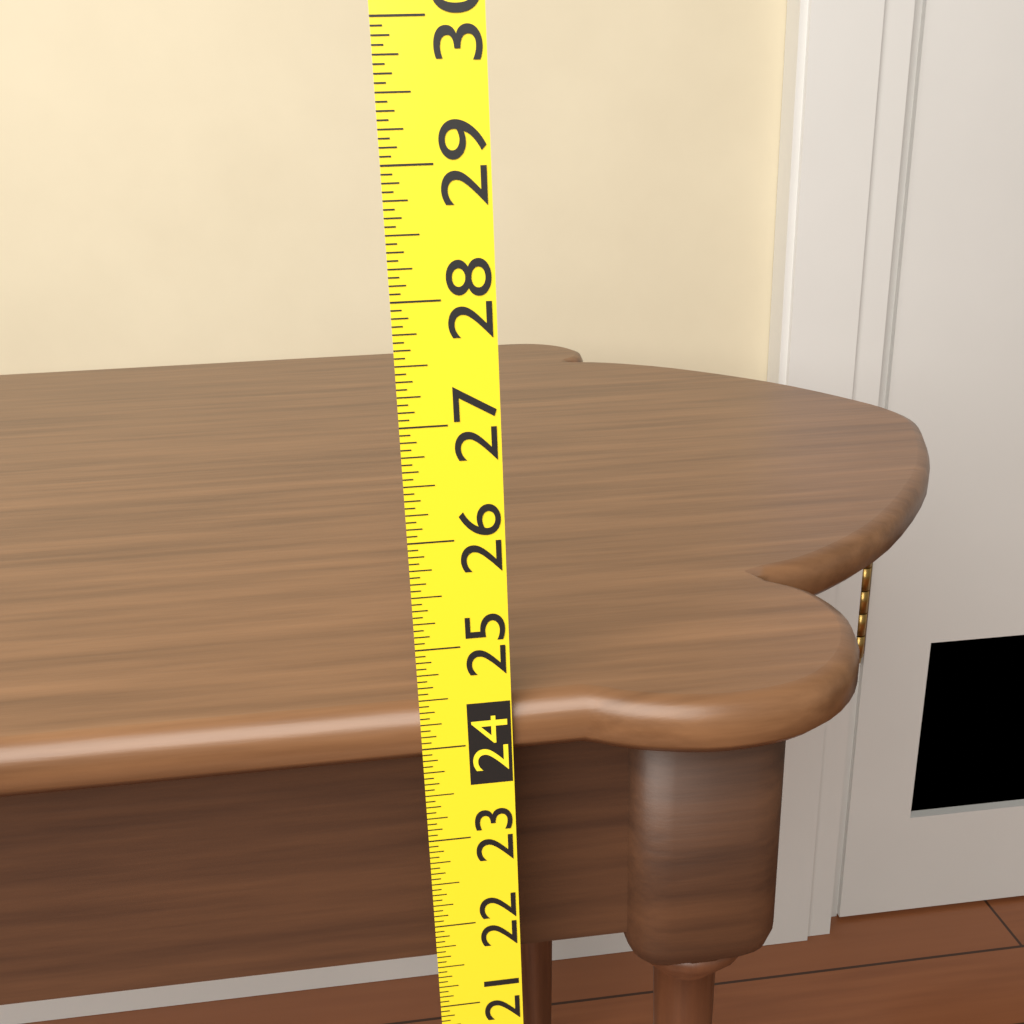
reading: 24.3750 (no unit)
